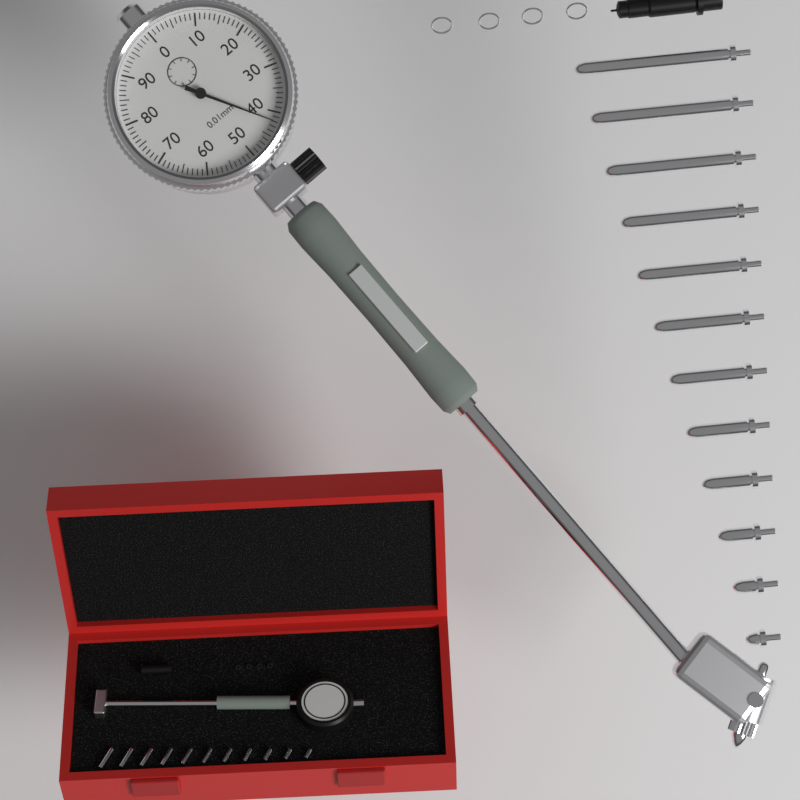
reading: 0.42 mm
